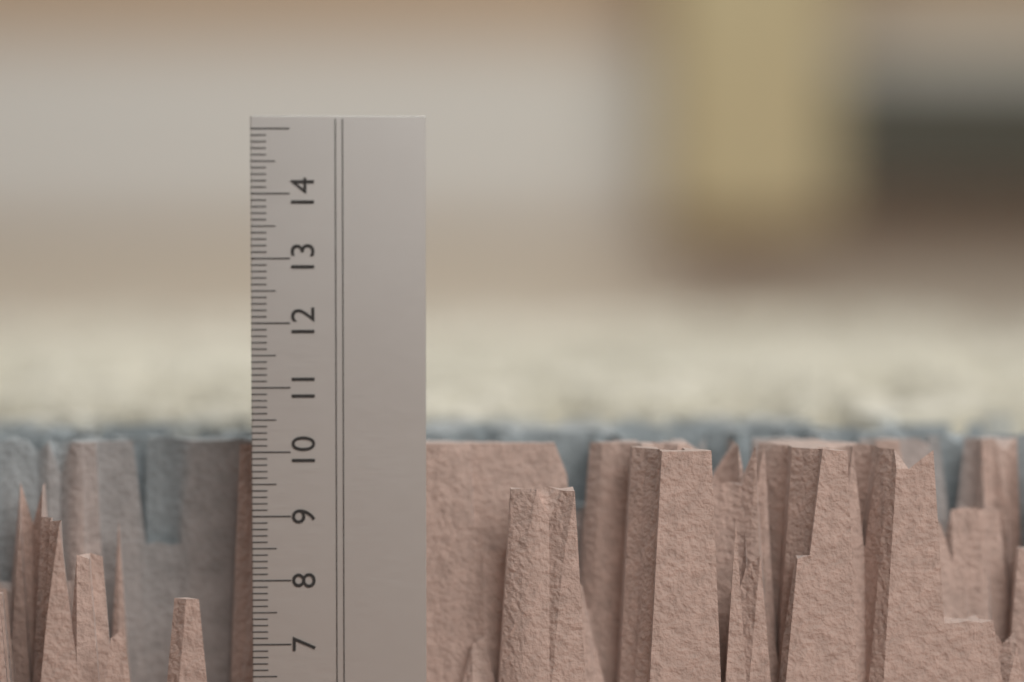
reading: 10.0 cm
